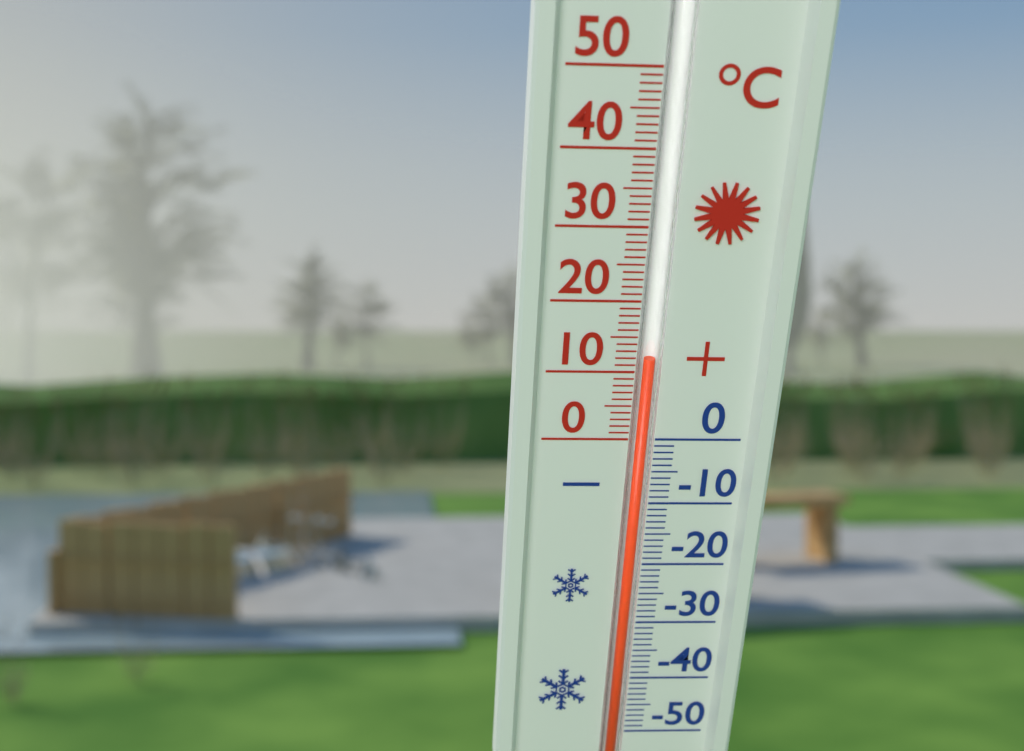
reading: 12 °C
